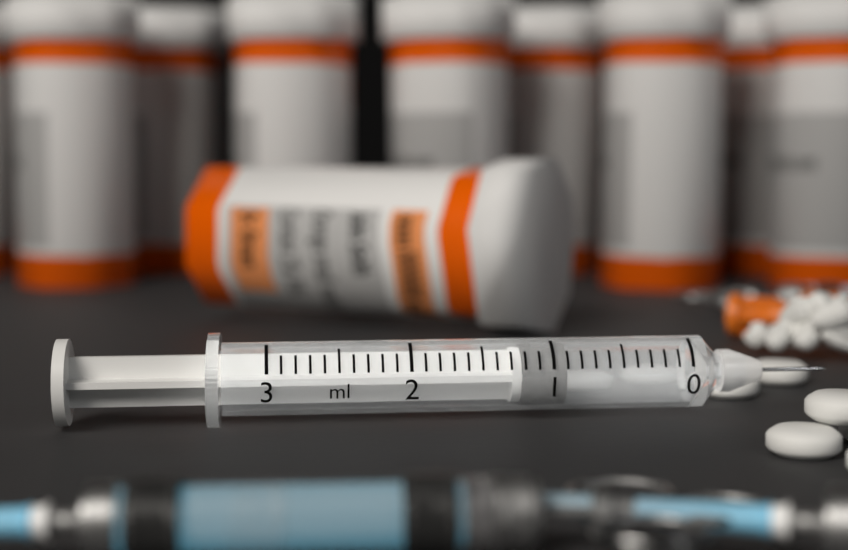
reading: 0.9 ml
